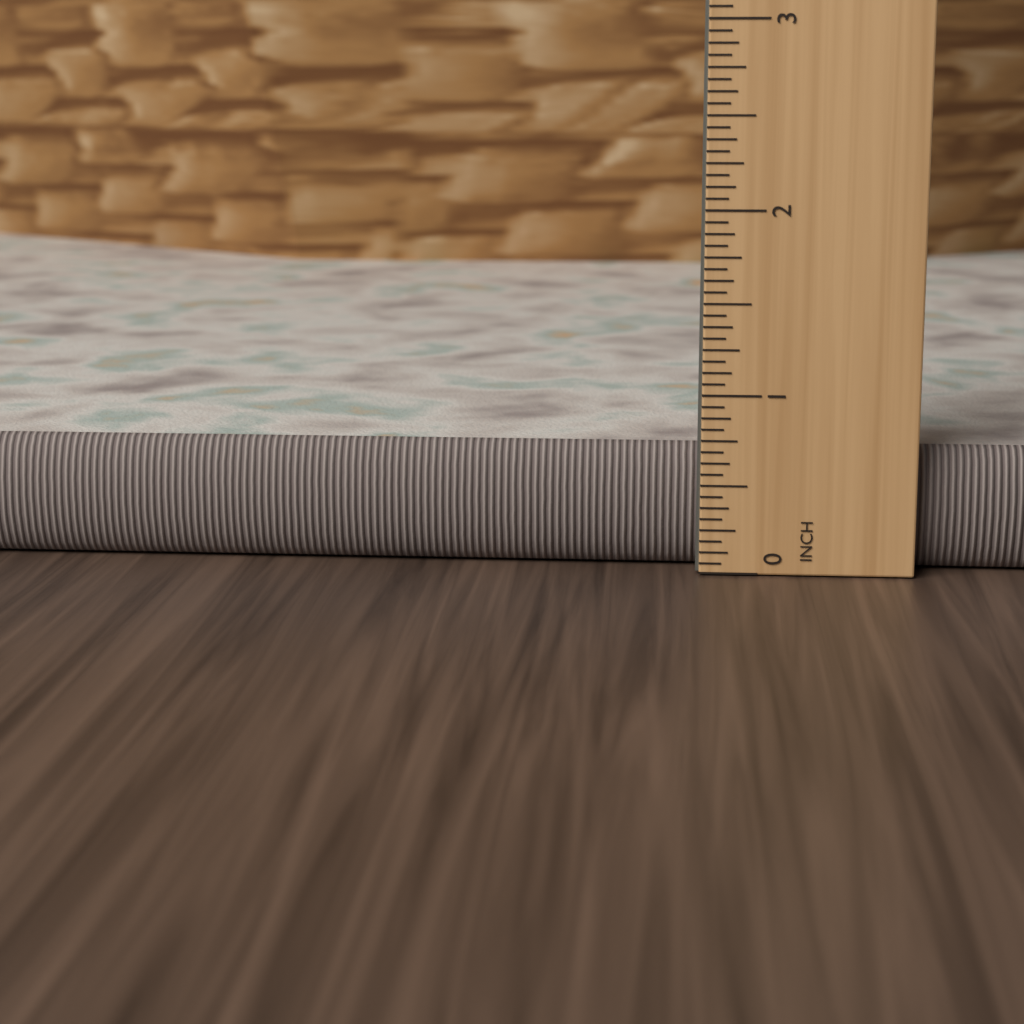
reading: 0.7500 inch
